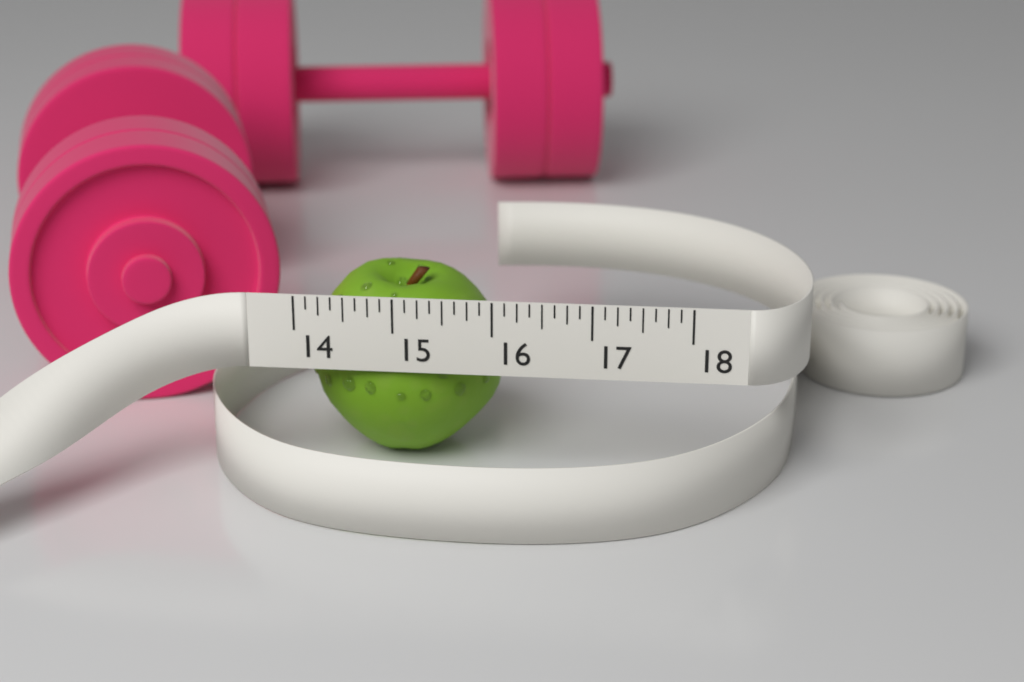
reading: 16.000 (no unit)
